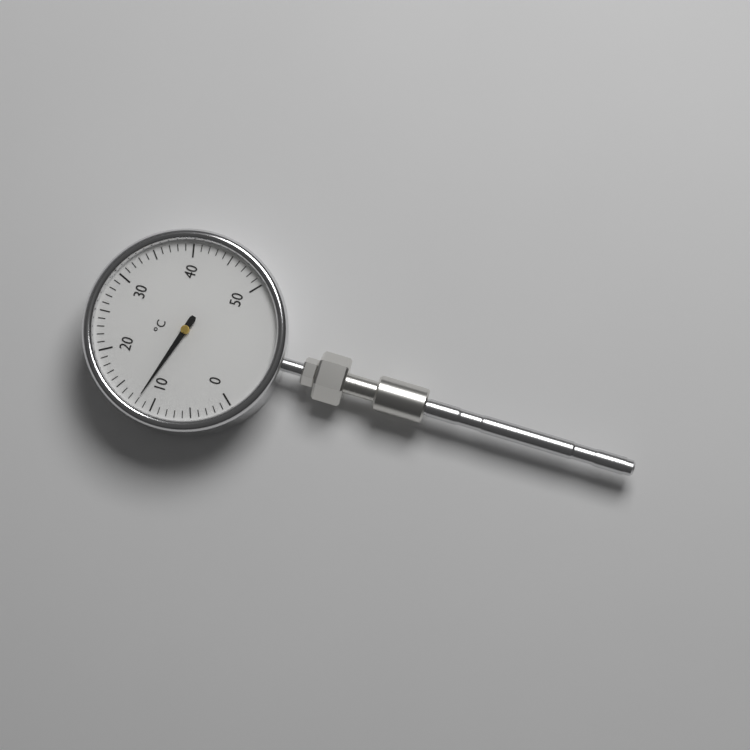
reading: 12 °C
